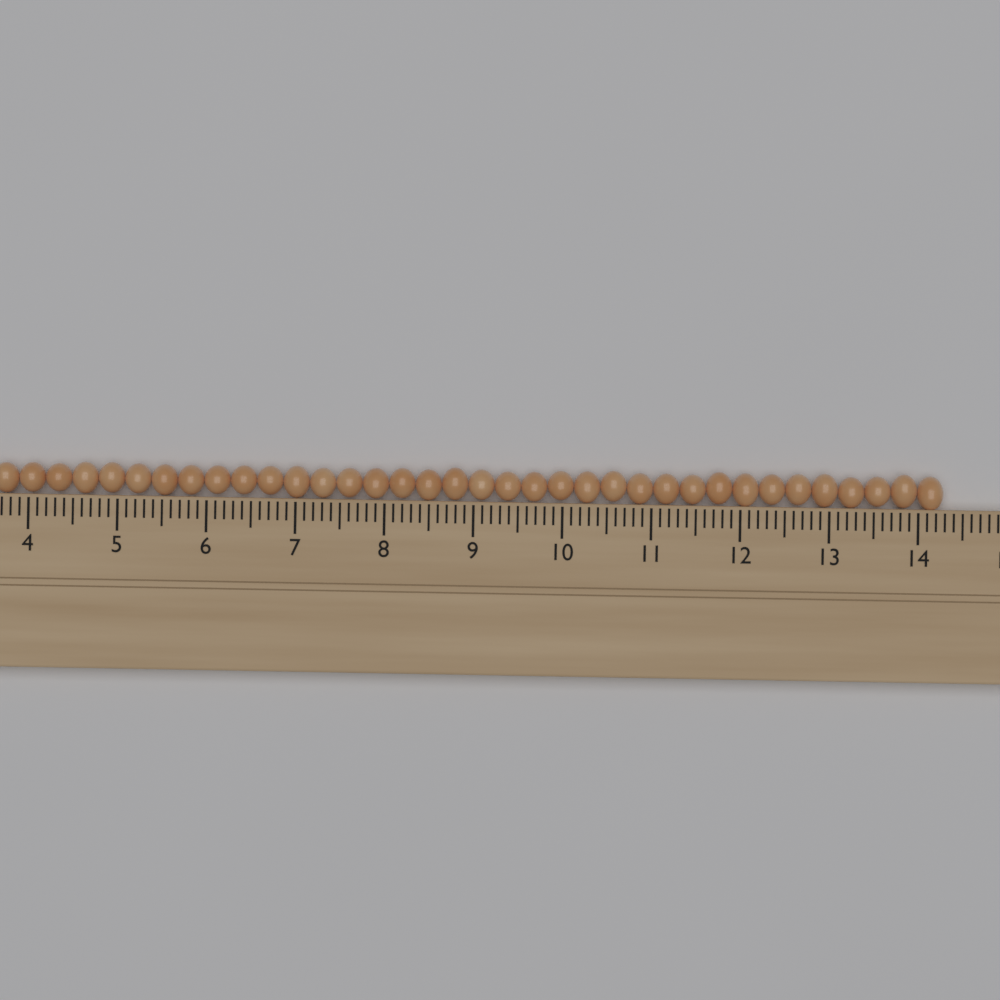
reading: 14.3 cm
